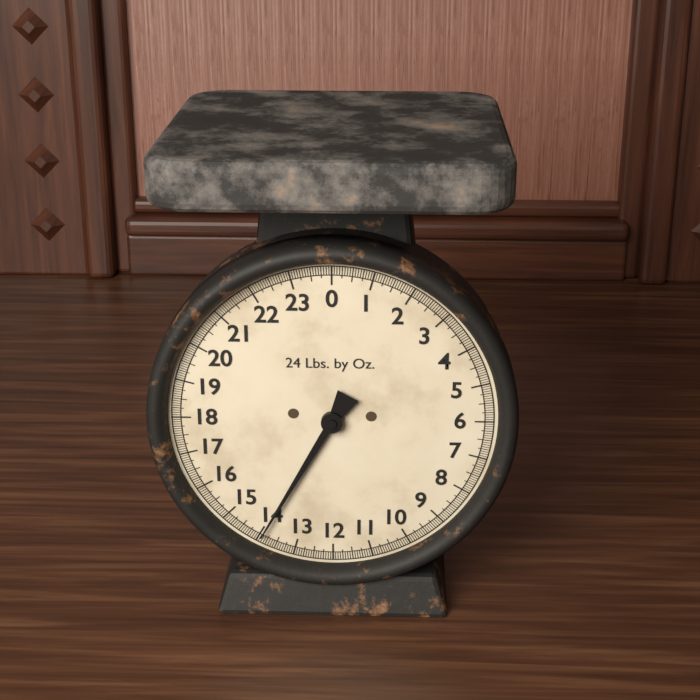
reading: 13.9375 lb
